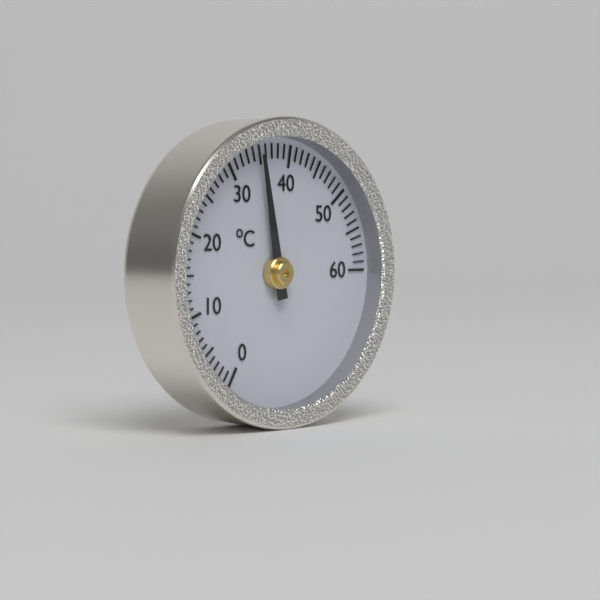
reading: 35 °C
